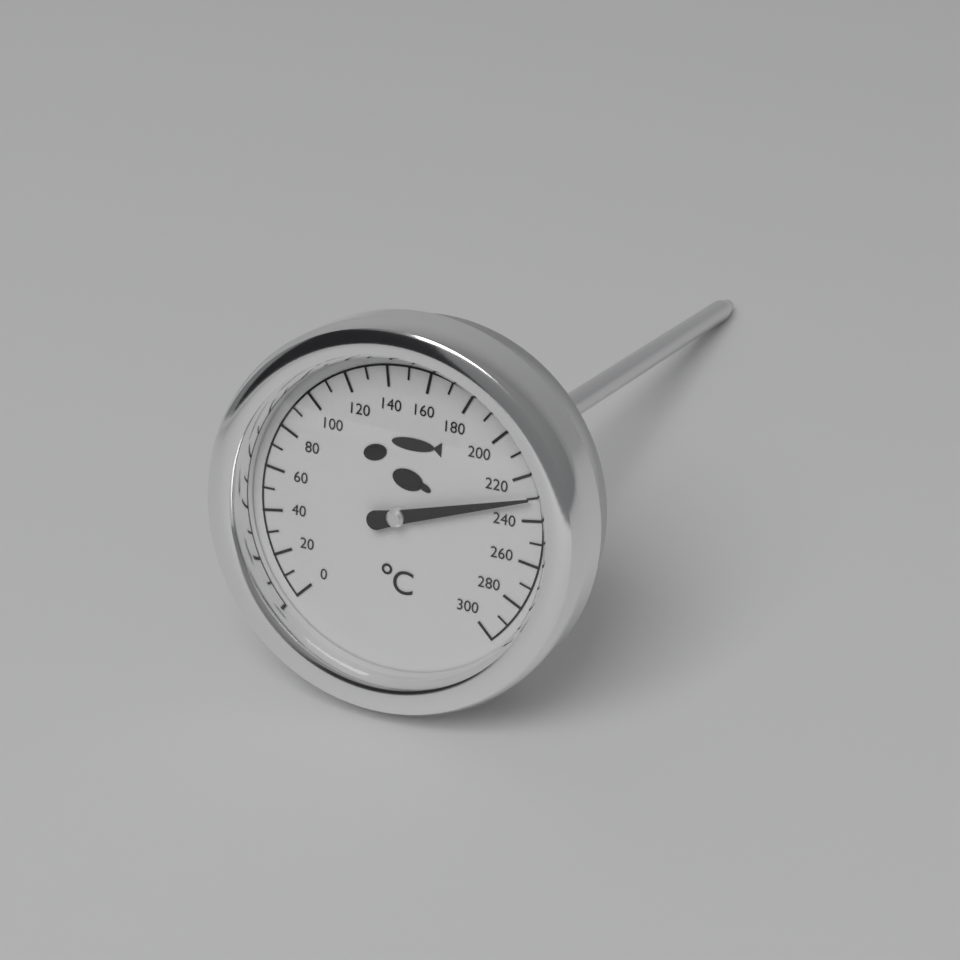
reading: 230 °C
